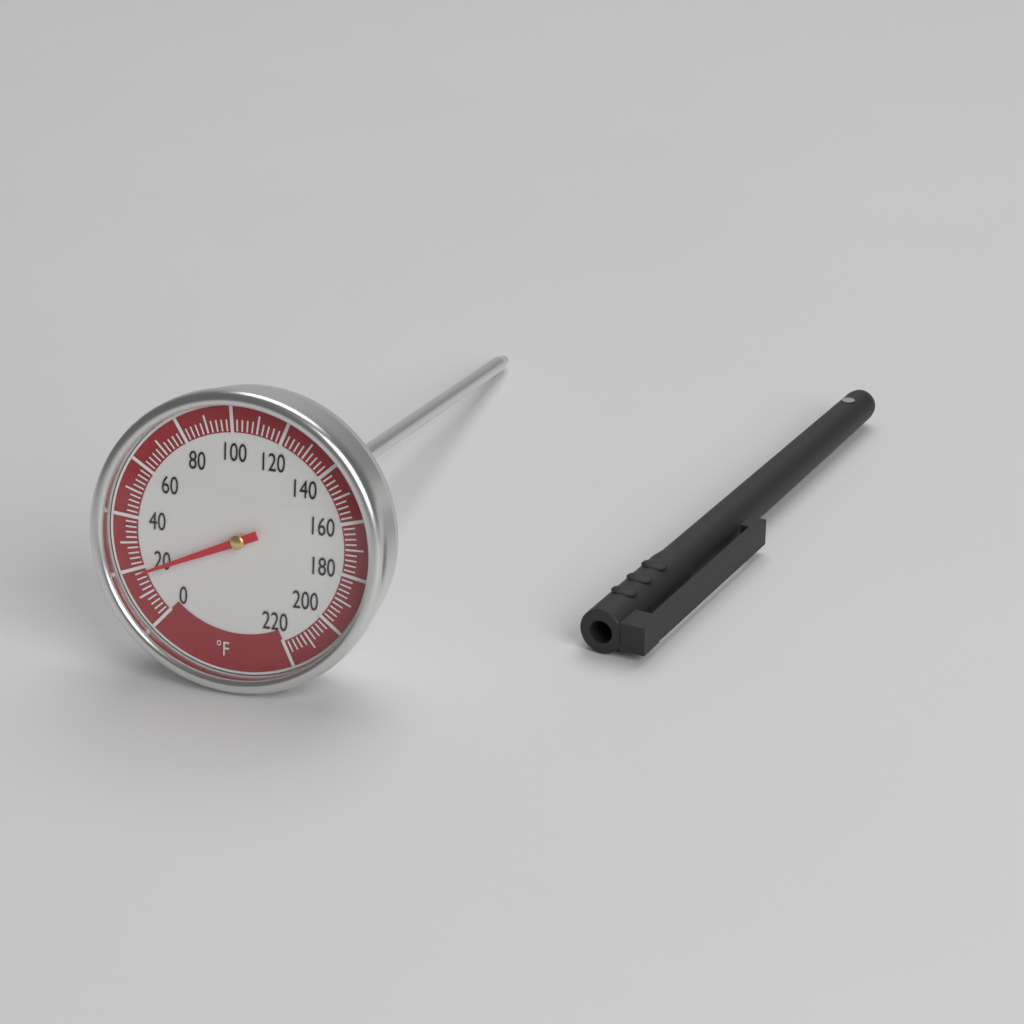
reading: 18 °F
